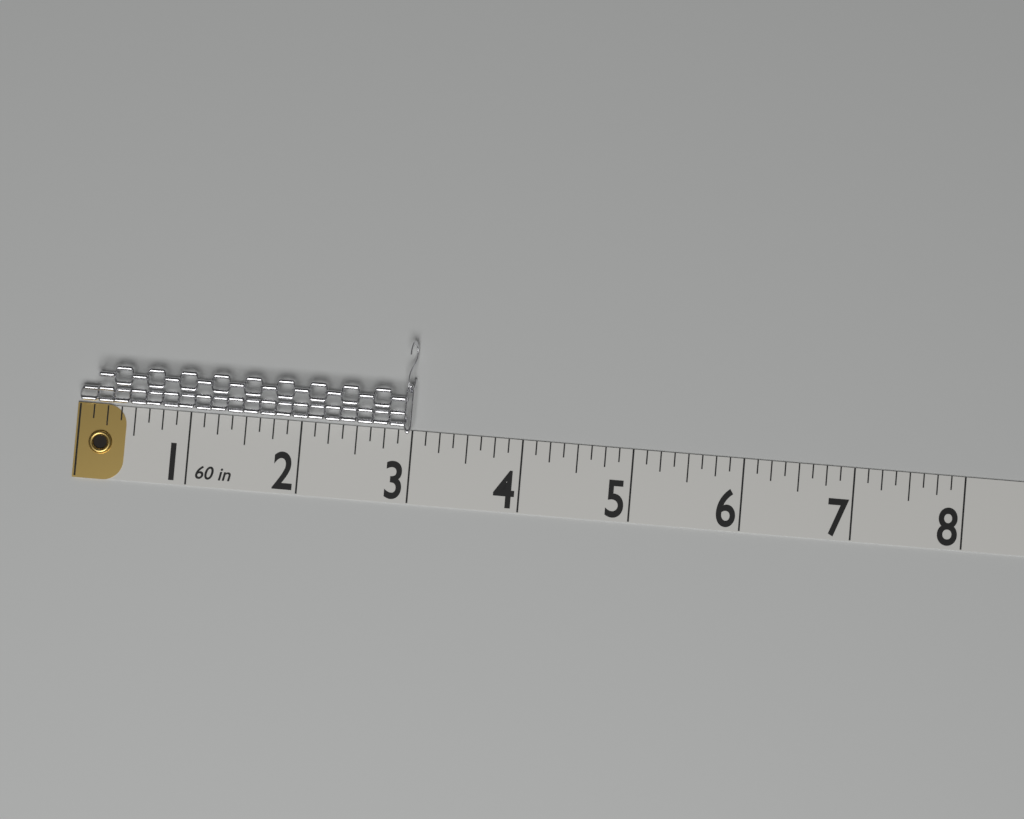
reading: 3.000 in
